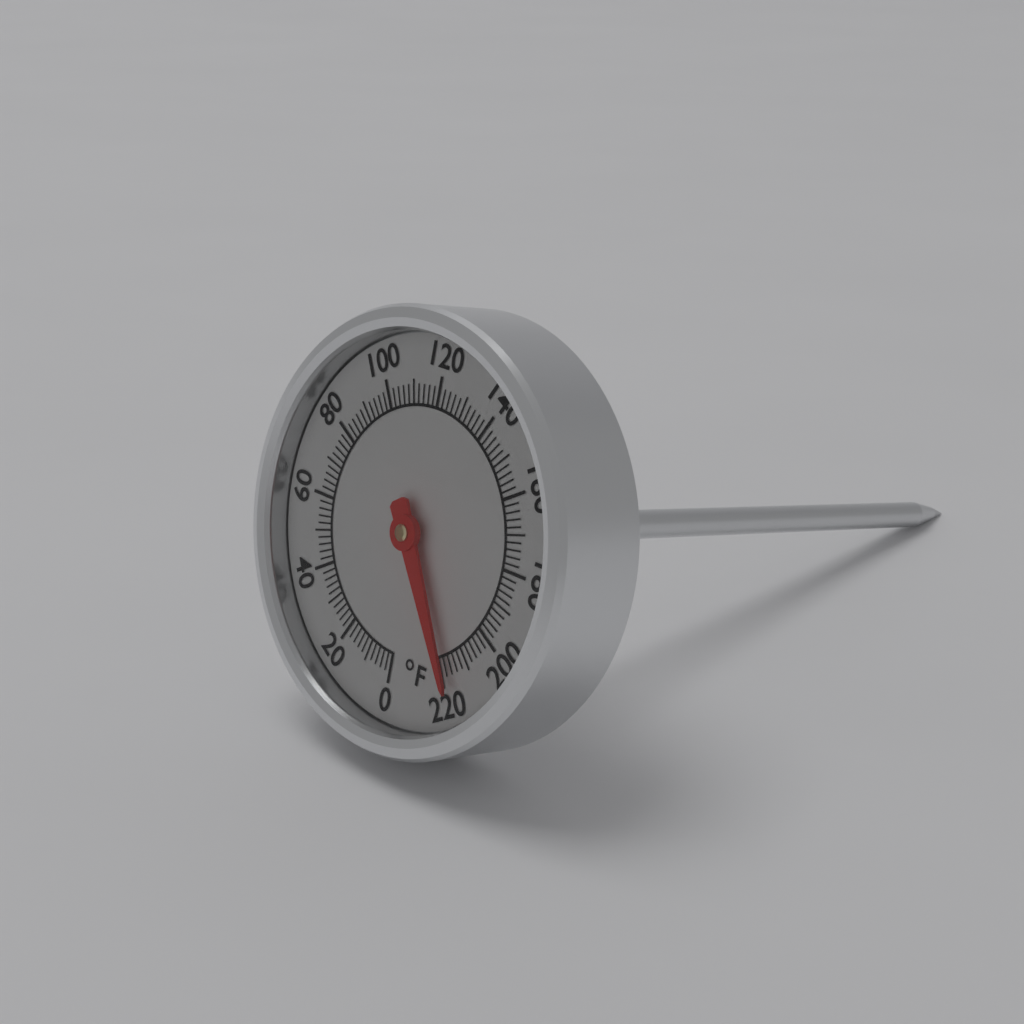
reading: 218 °F
